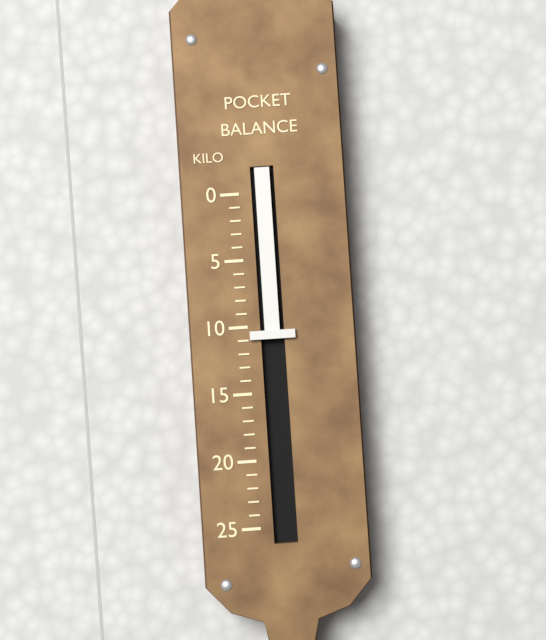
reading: 11 kg
